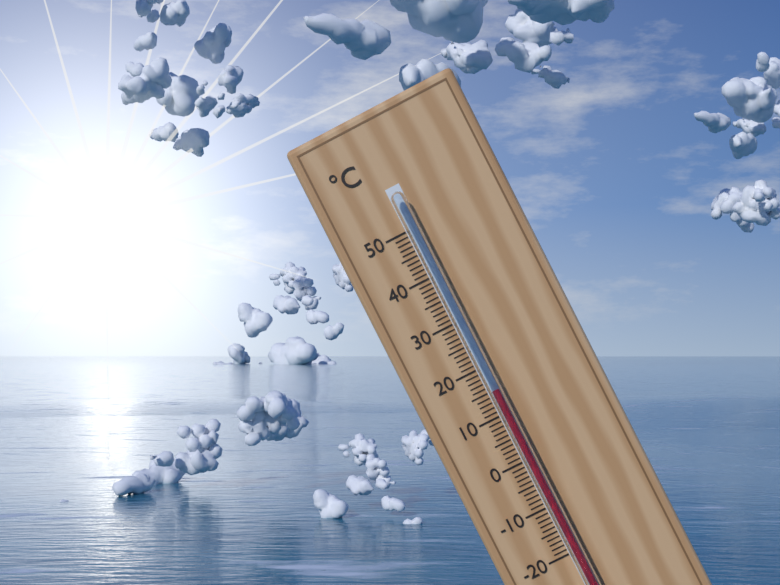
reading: 15 °C
